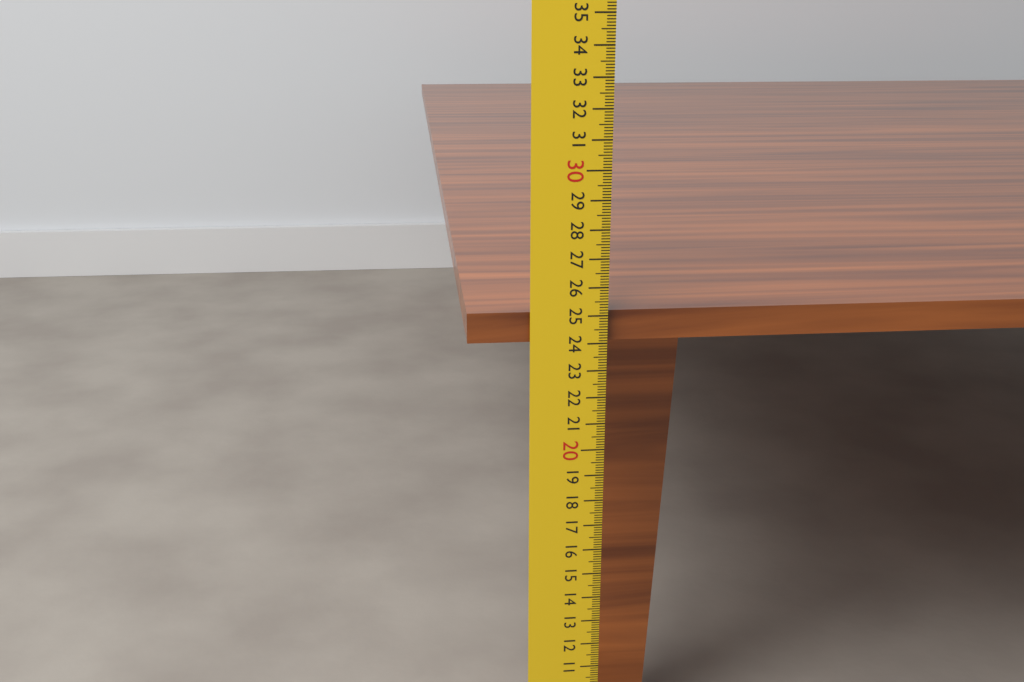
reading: 25.1 cm
